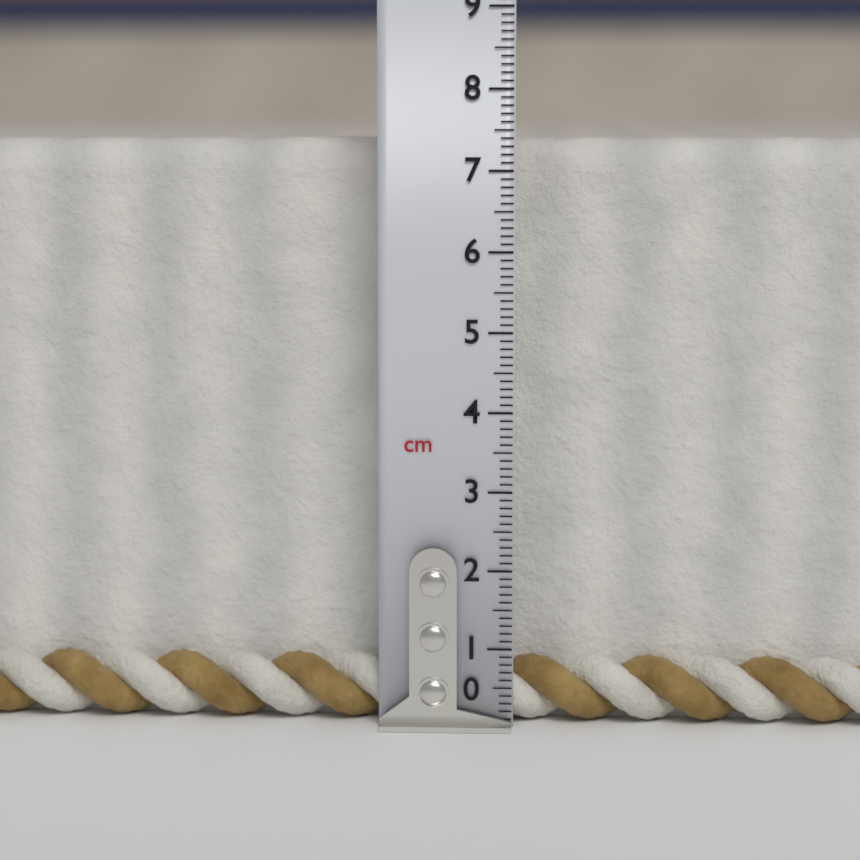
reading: 7.4 cm
